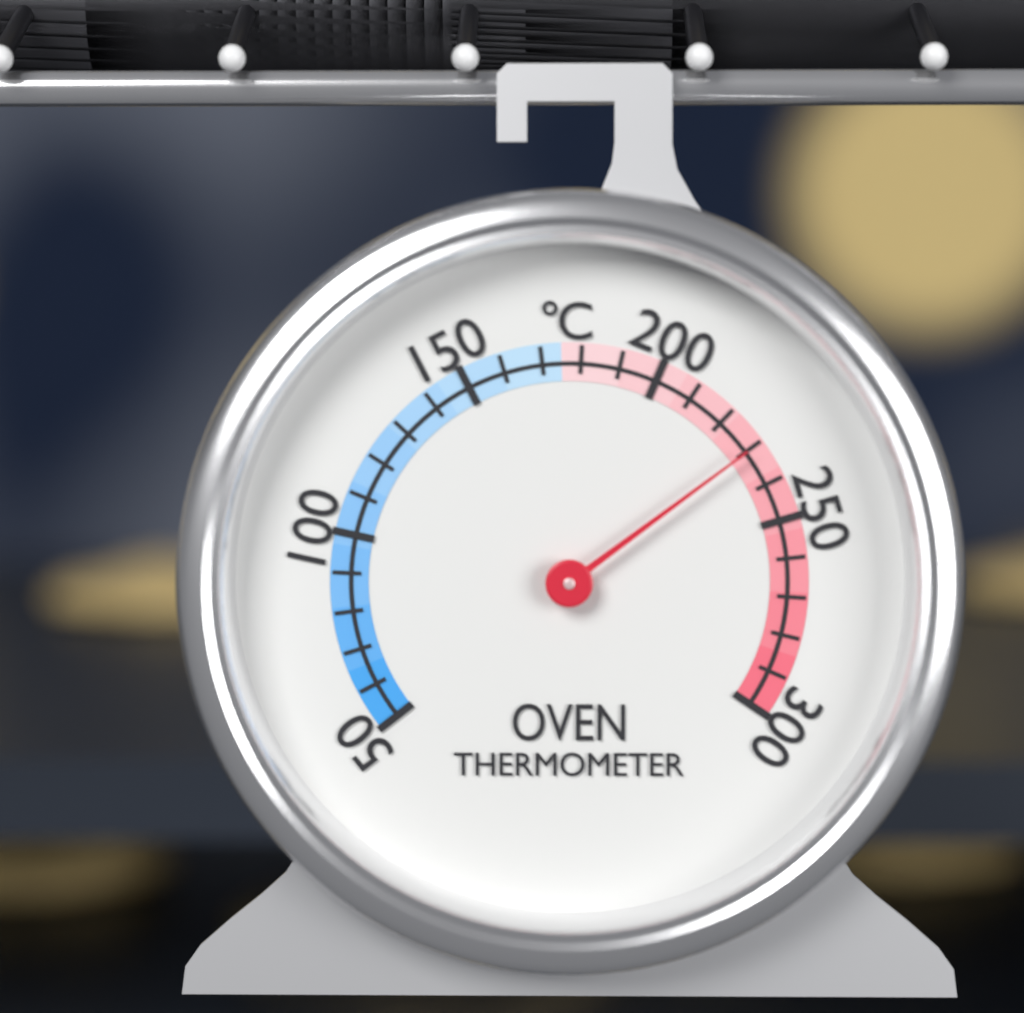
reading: 230 °C
